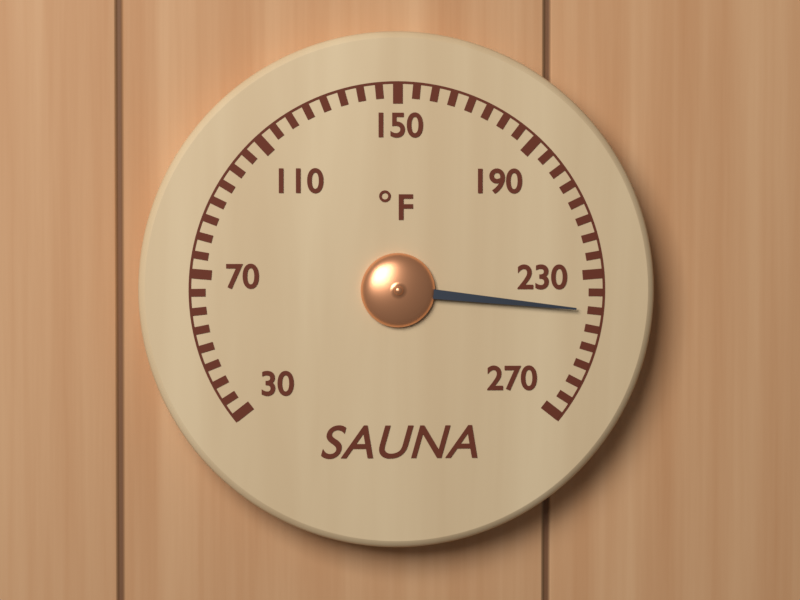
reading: 240 °F
